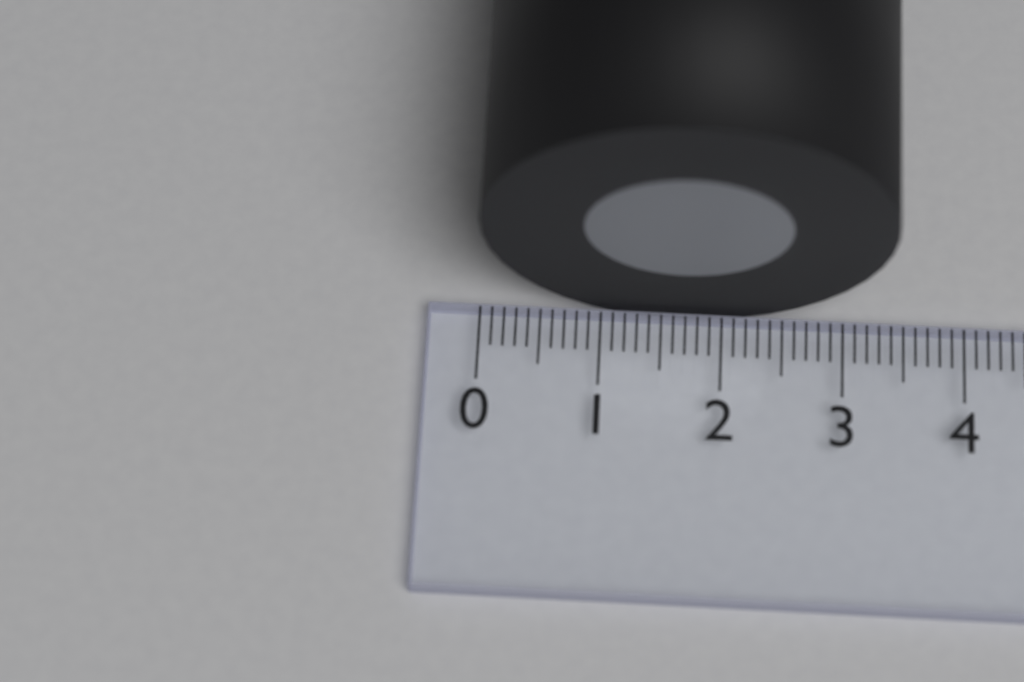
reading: 3.3 (no unit)
